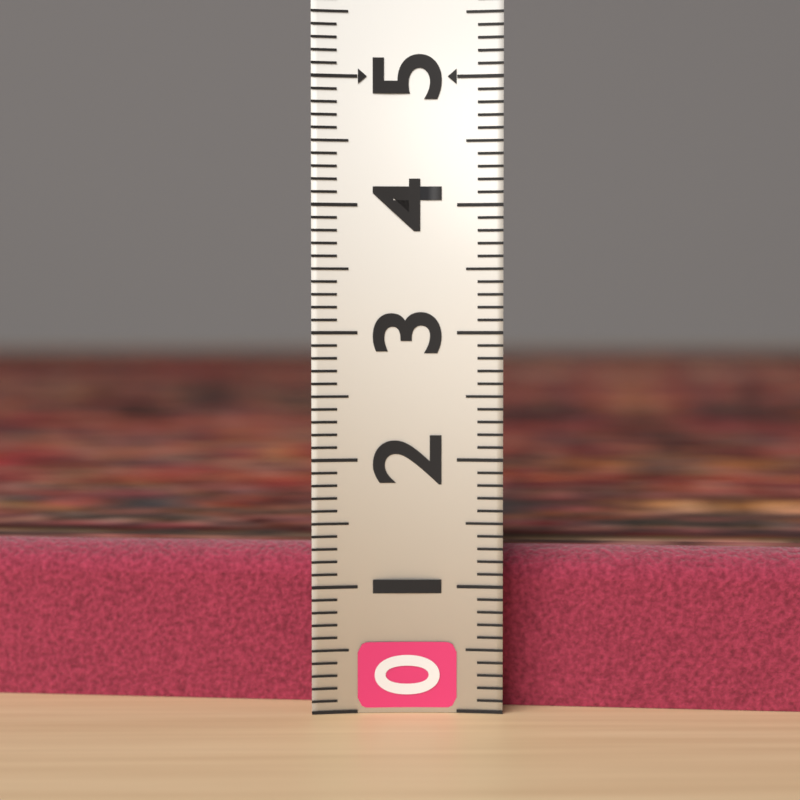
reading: 1.3 (no unit)
